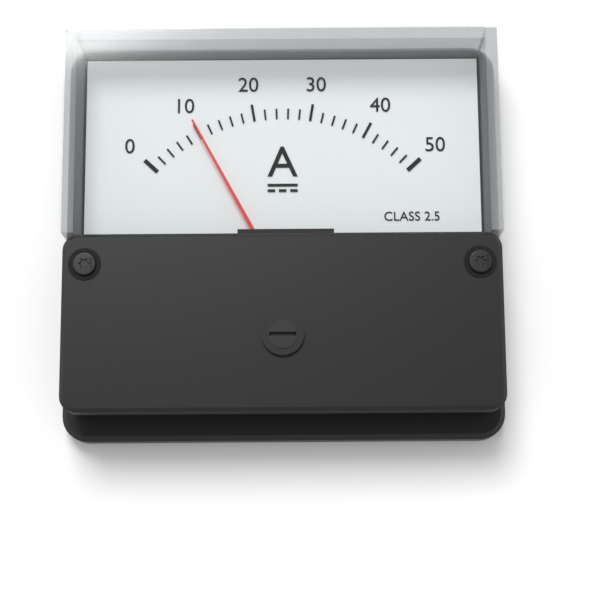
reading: 10 A
